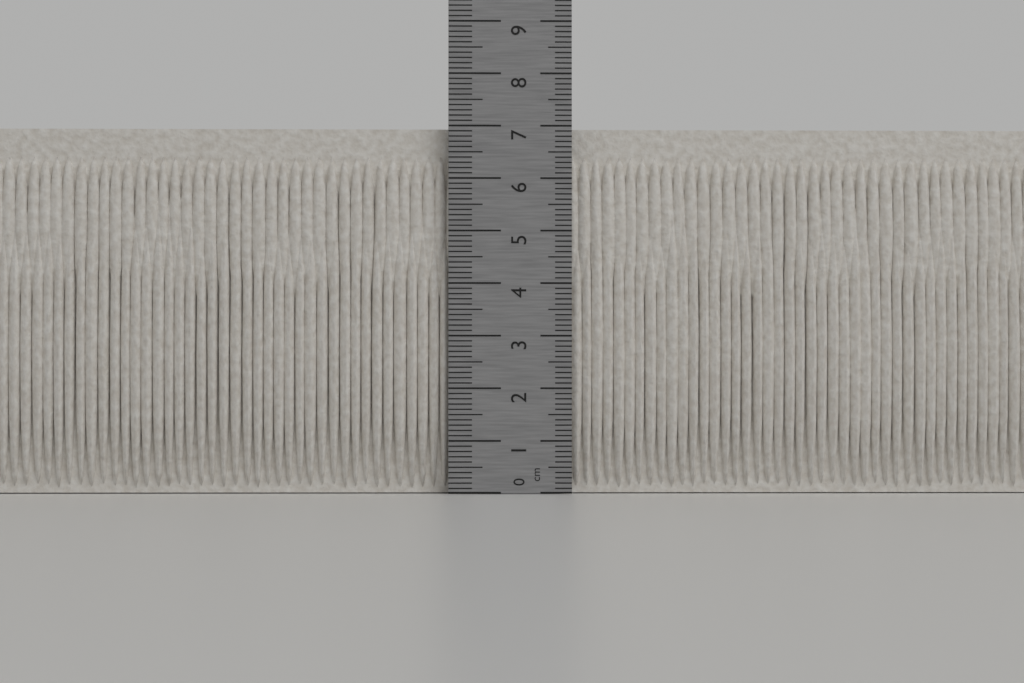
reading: 7.0 cm
